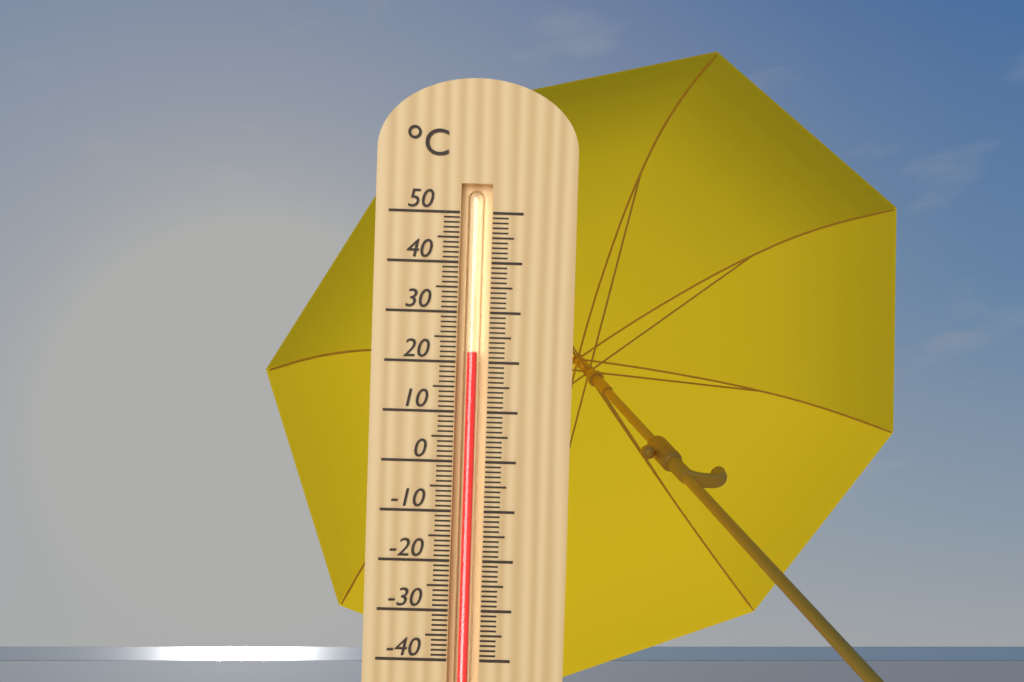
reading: 22 °C
